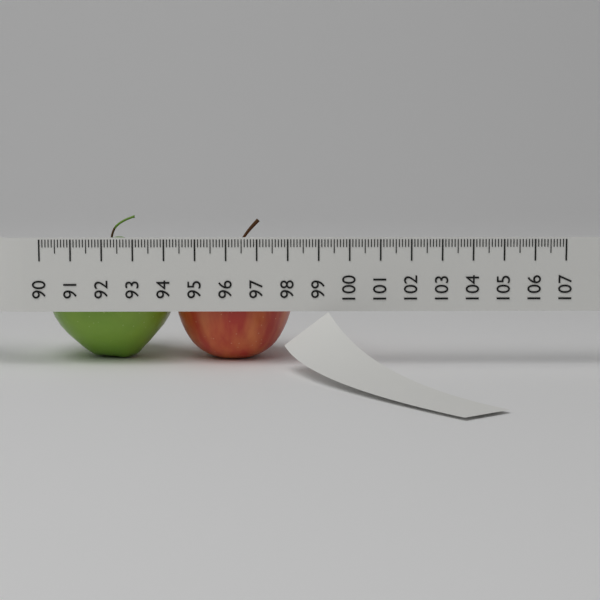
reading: 98.2 (no unit)
